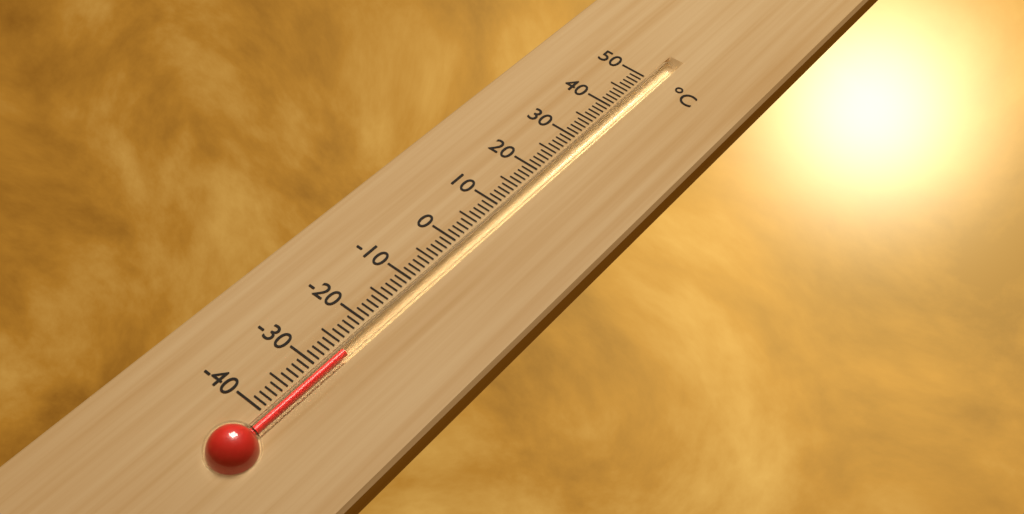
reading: -26 °C
